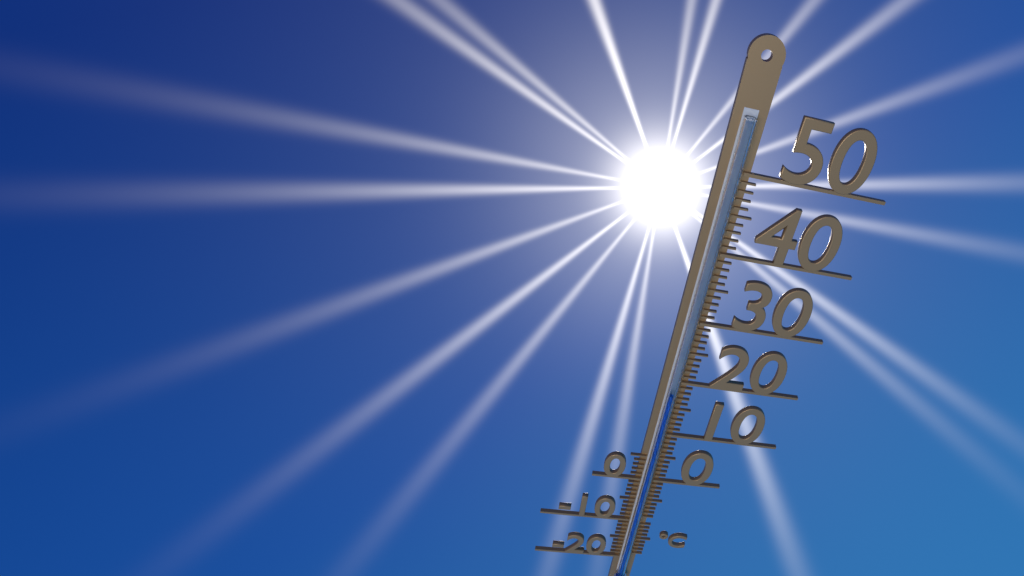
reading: 18 °C
